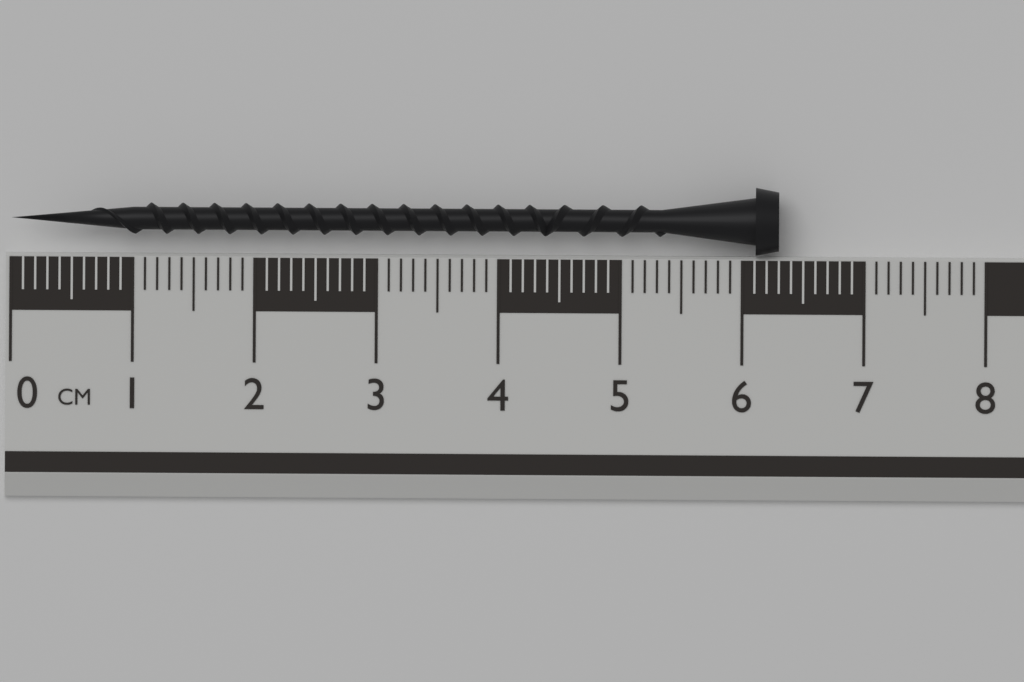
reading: 6.3 cm
